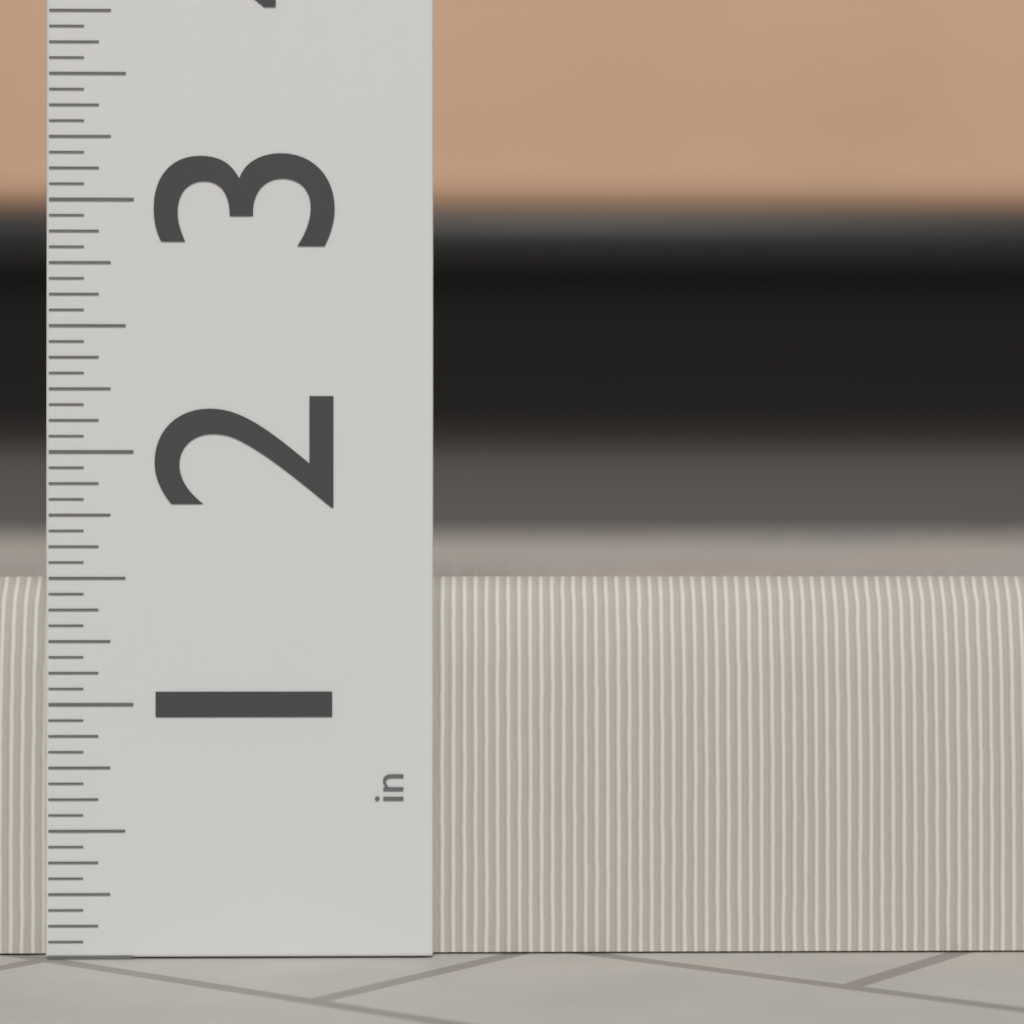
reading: 1.5000 in
